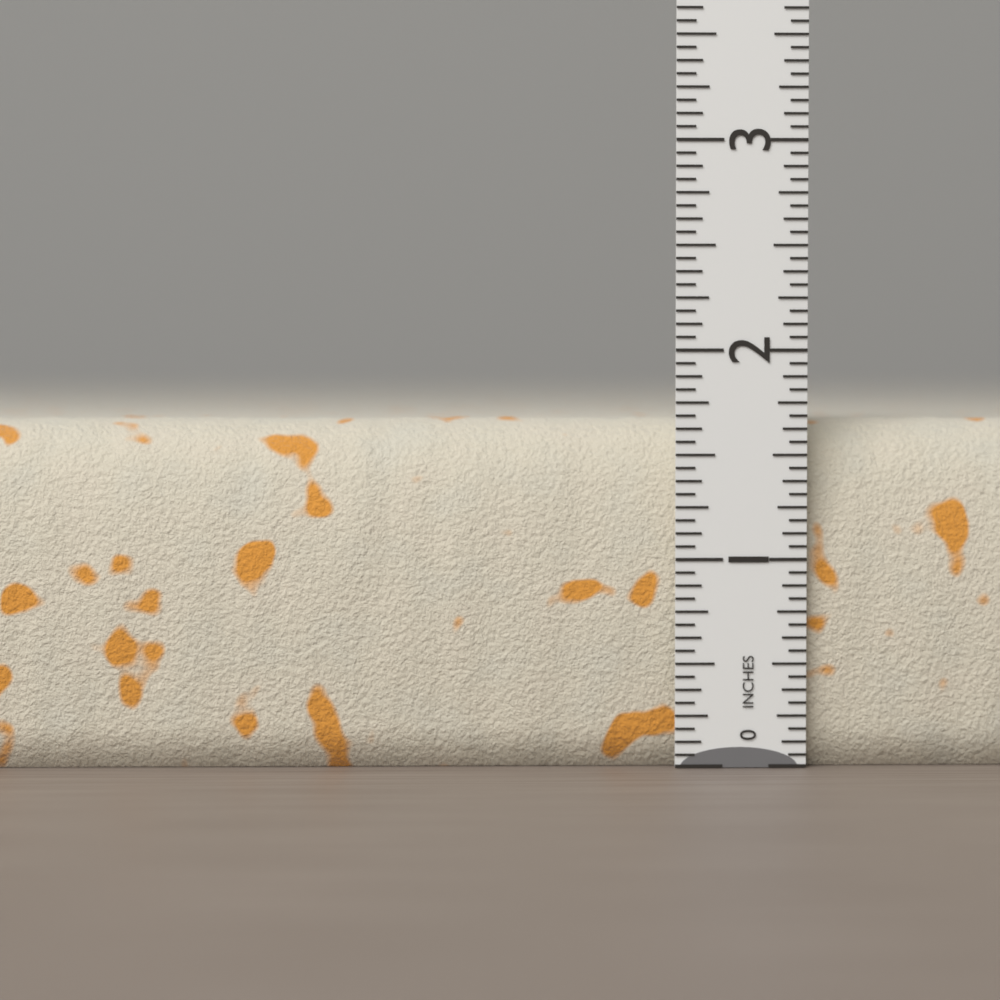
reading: 1.6875 in
